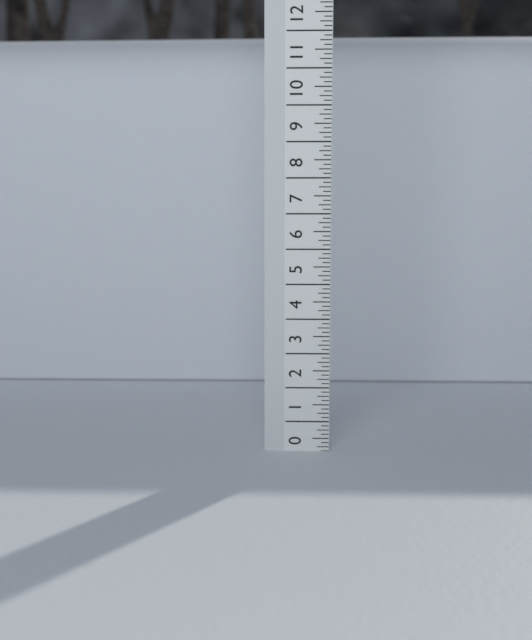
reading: 0.125 (no unit)
